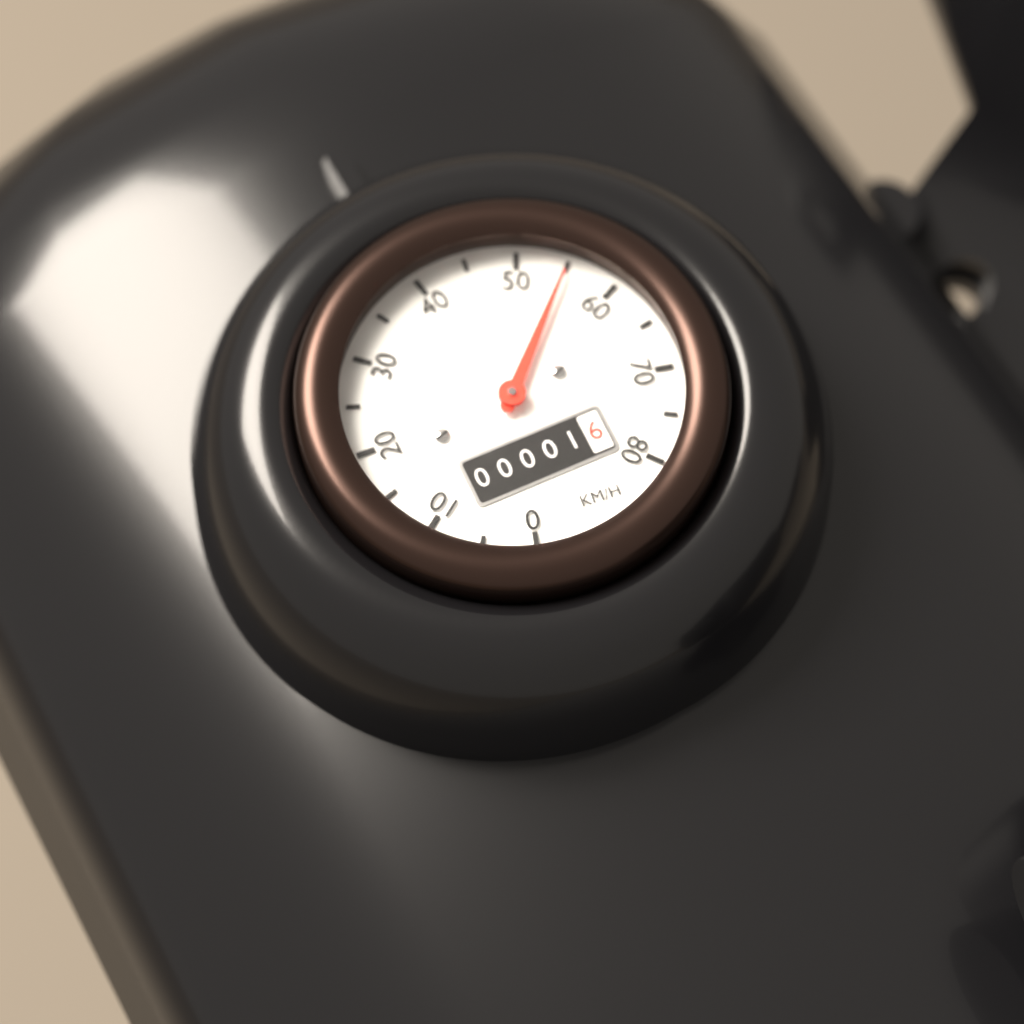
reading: 55 km/h
